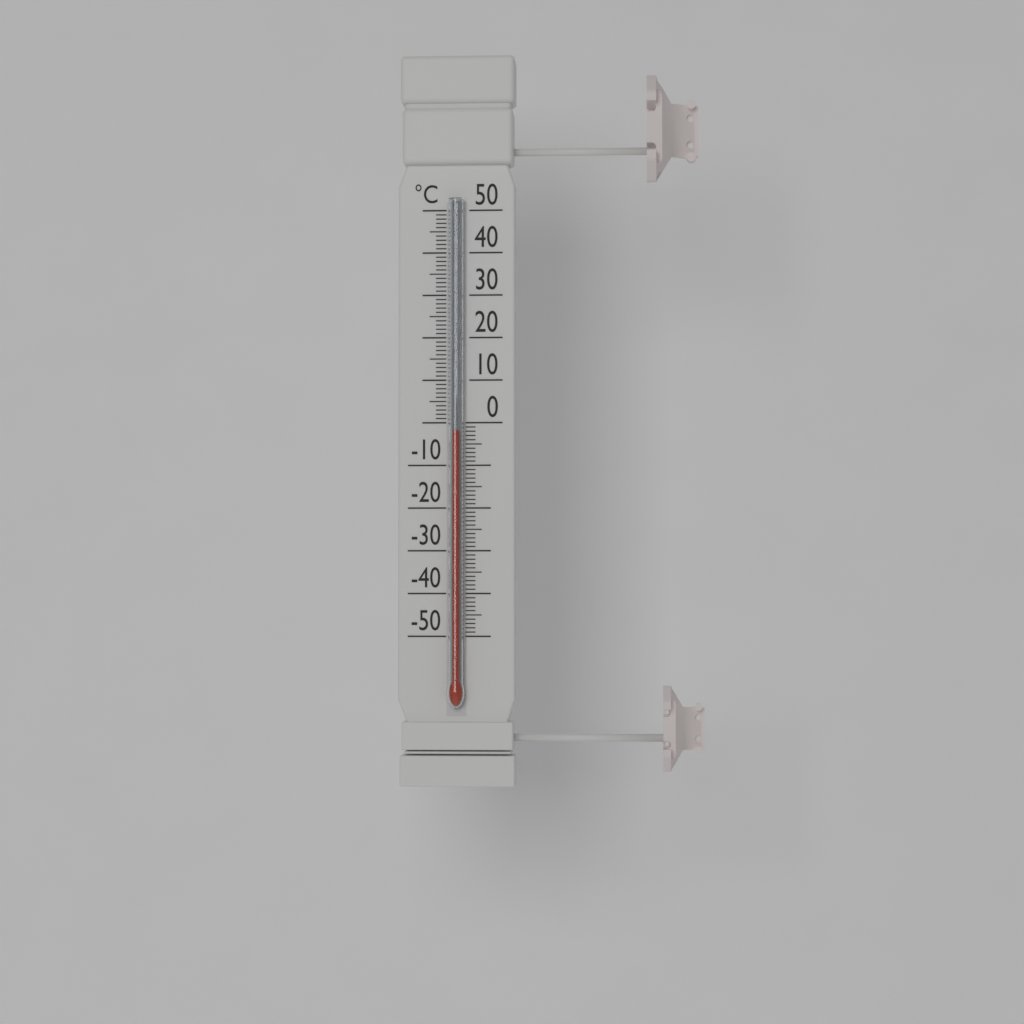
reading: -2 °C
